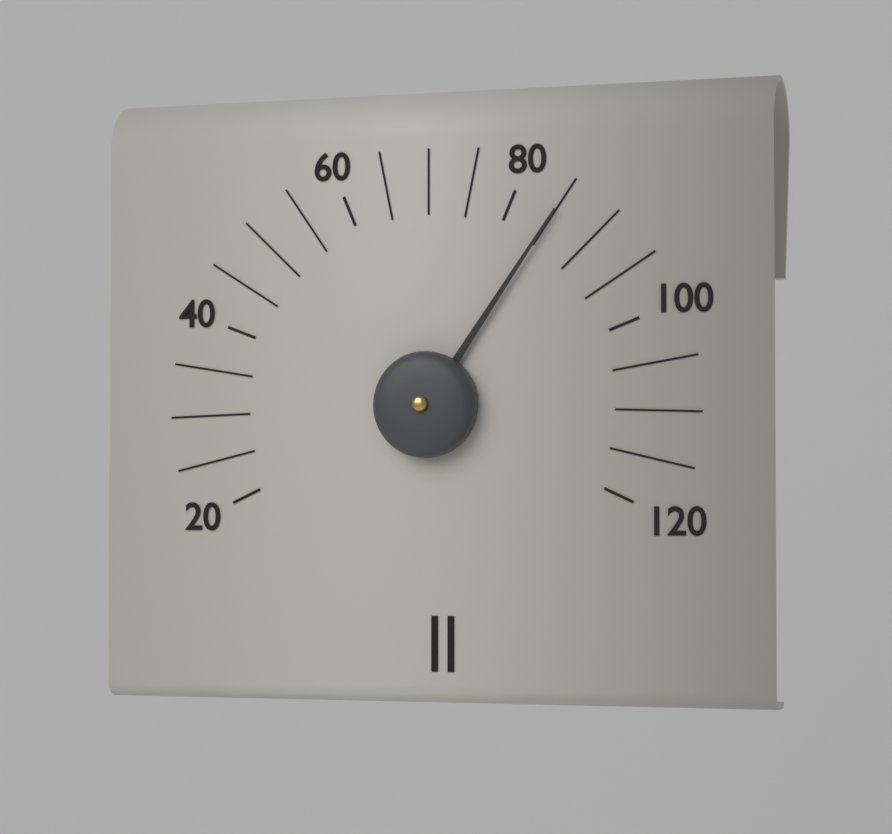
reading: 85 (no unit)
